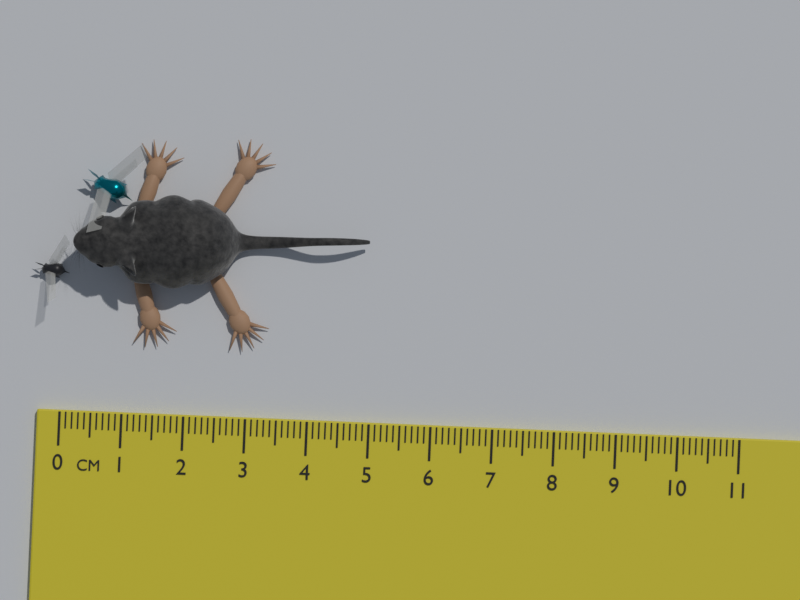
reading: 4.9 cm
